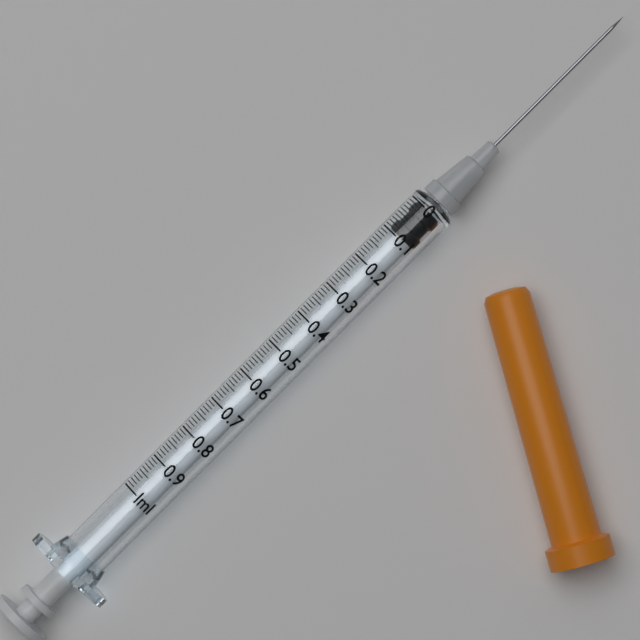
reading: 0.00 ml
